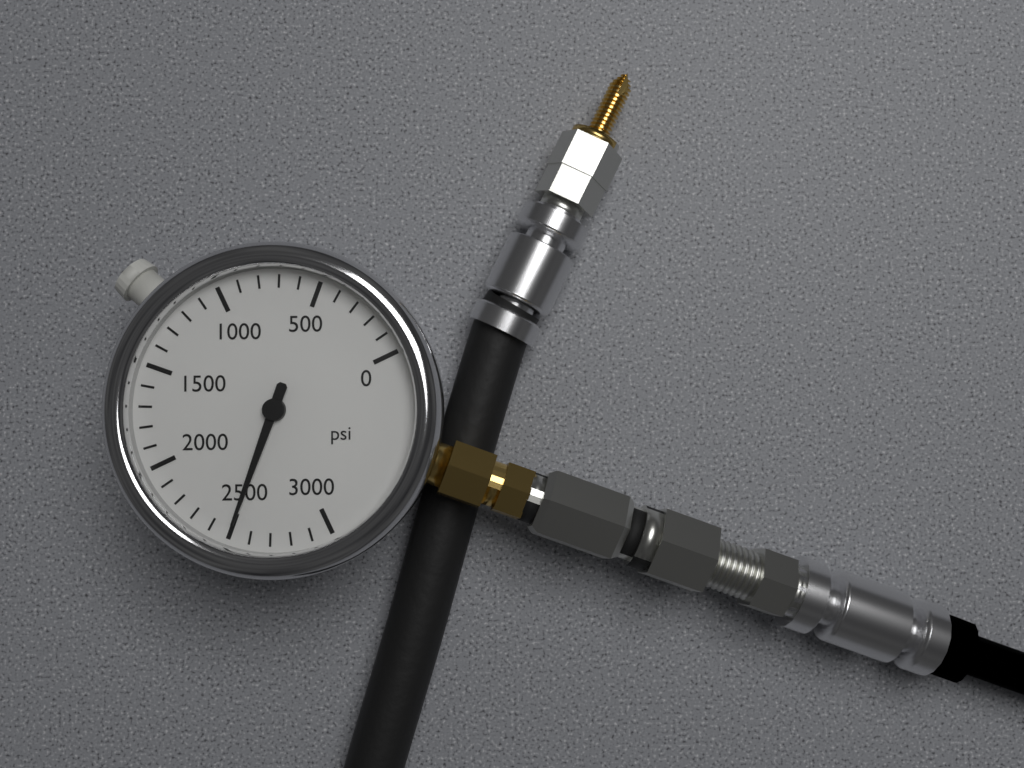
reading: 2500 psi
